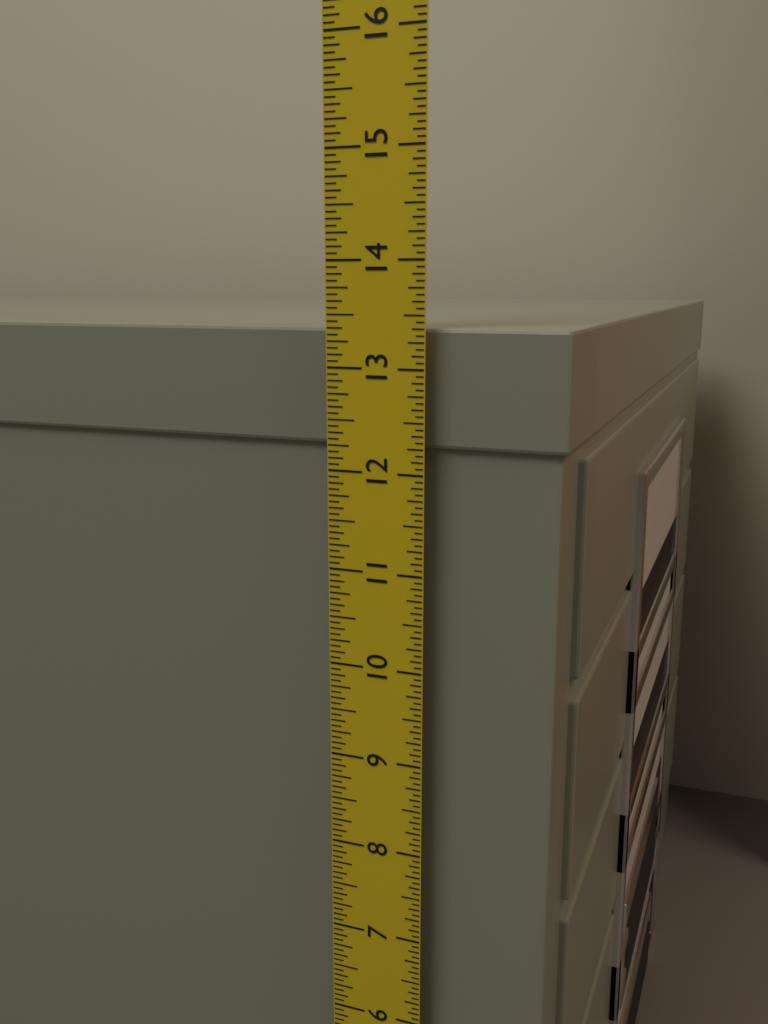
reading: 13.3750 in
